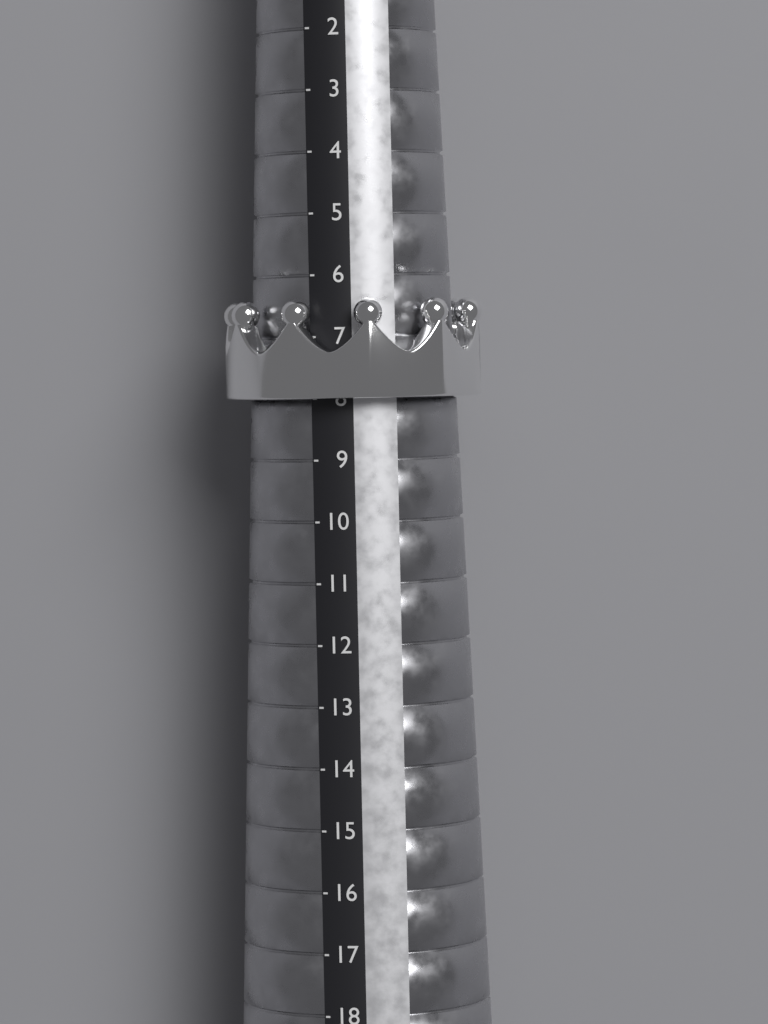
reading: 8 (no unit)
